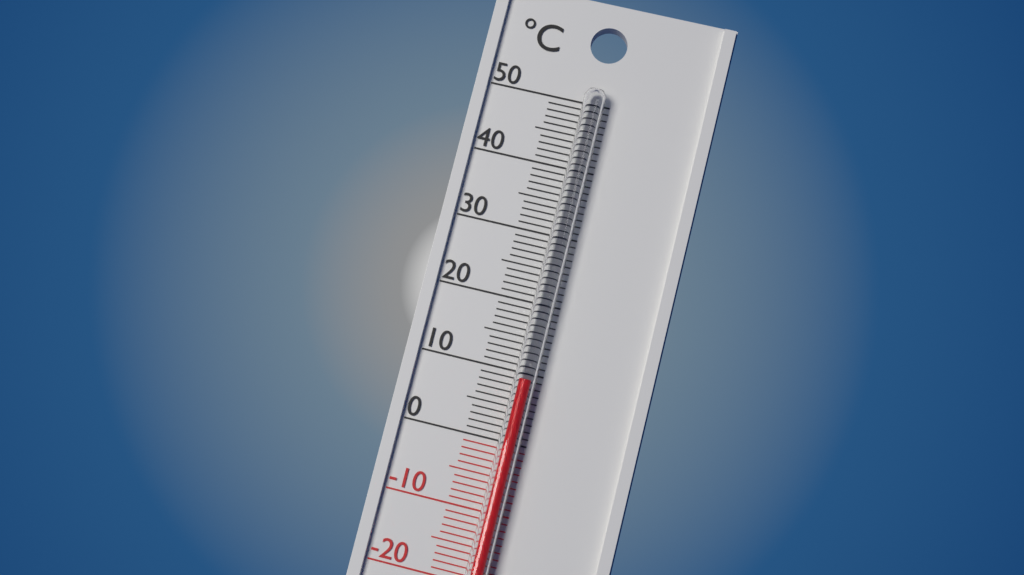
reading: 9 °C
